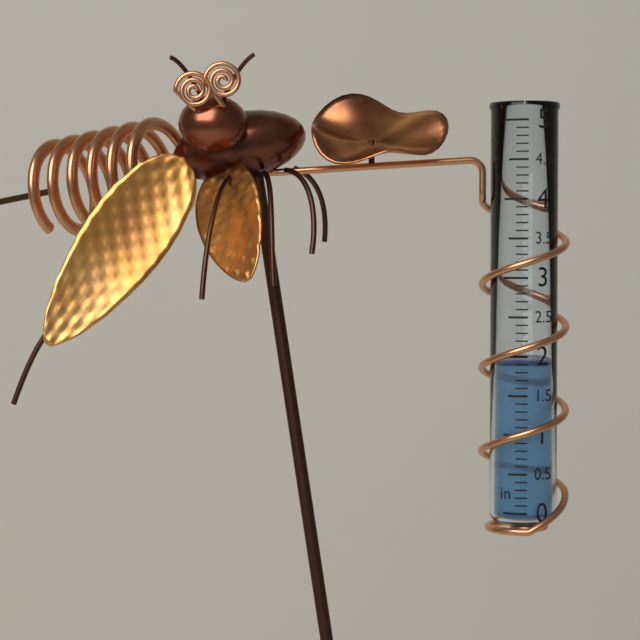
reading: 1.9 in
